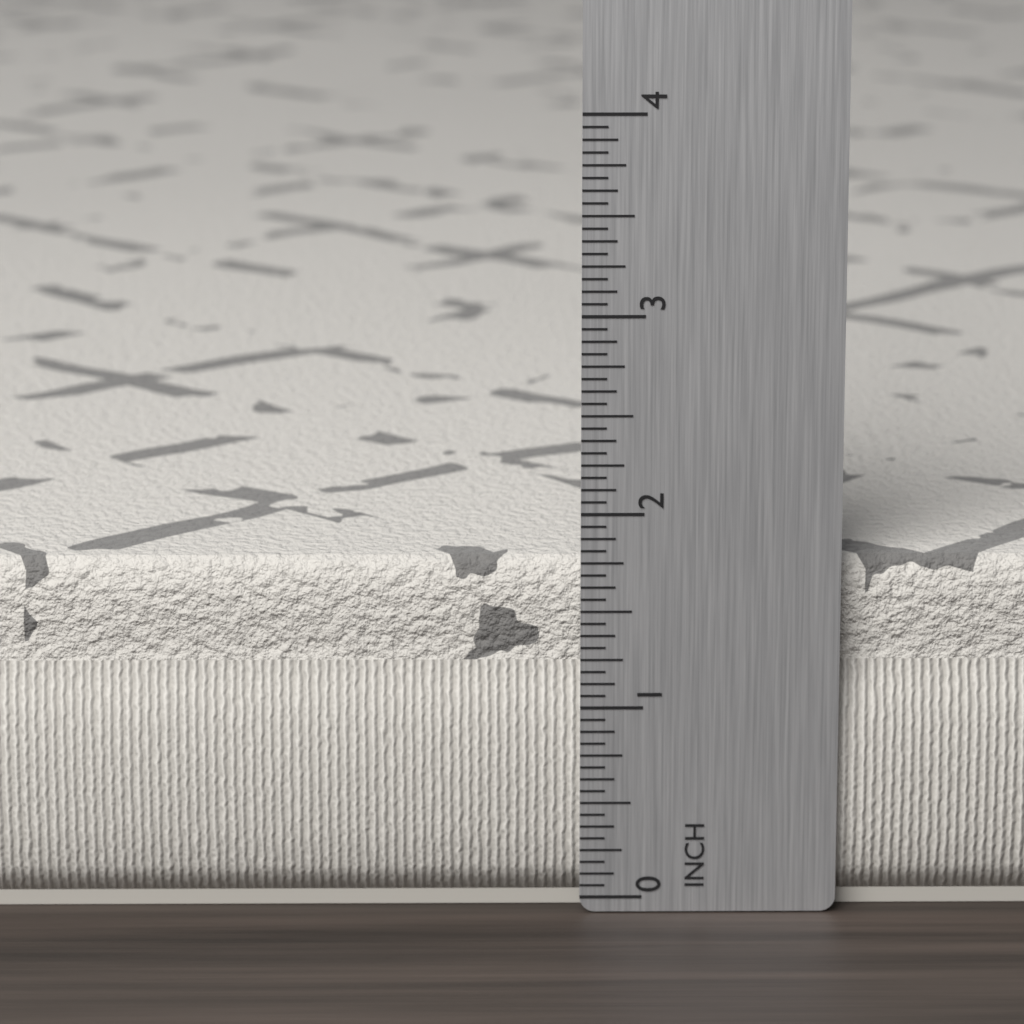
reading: 1.7500 in
